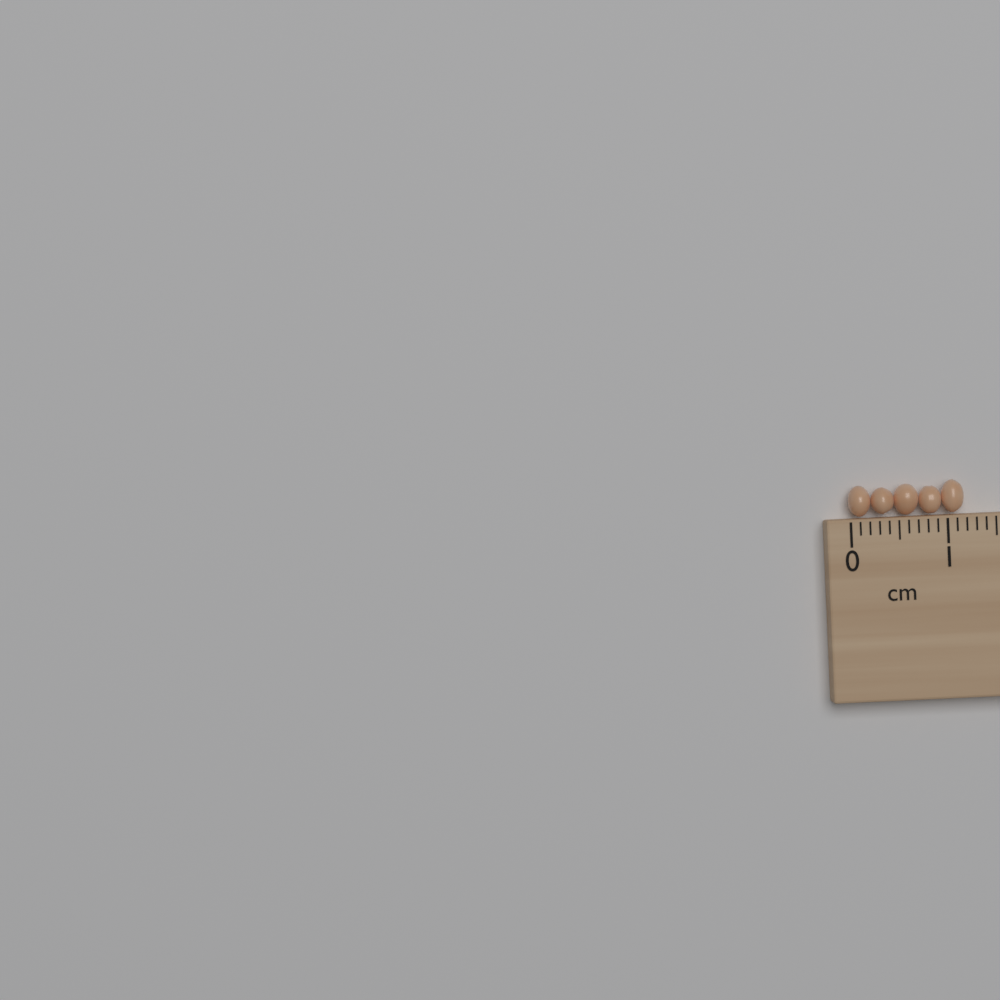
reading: 1.2 cm
